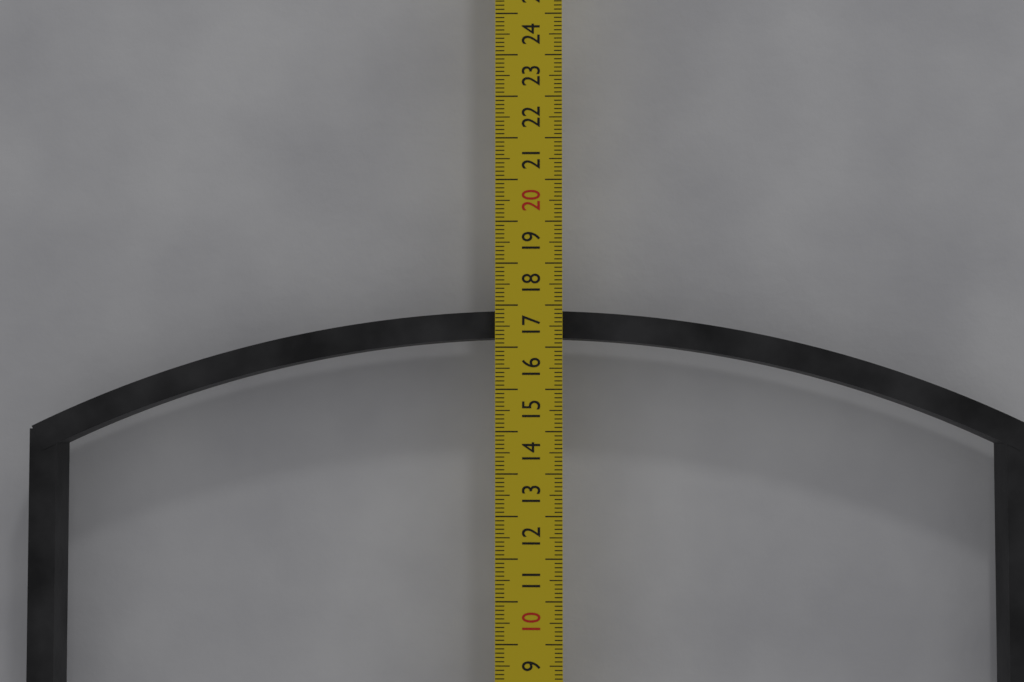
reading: 16.9 cm
